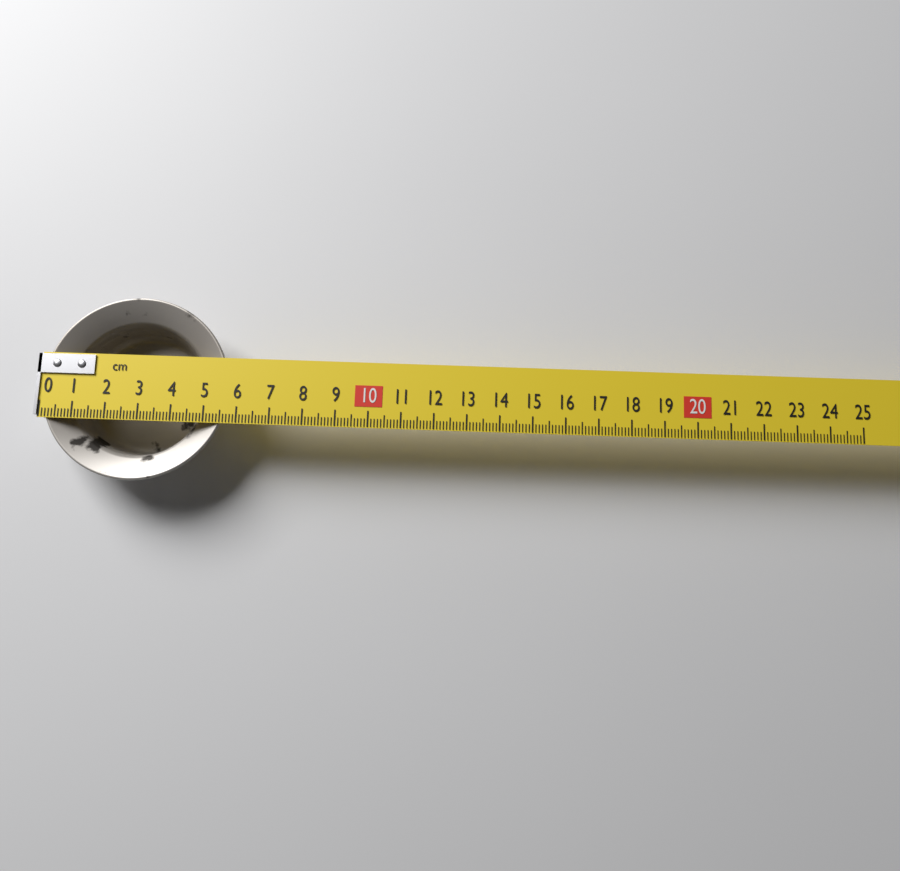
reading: 5.7 cm
